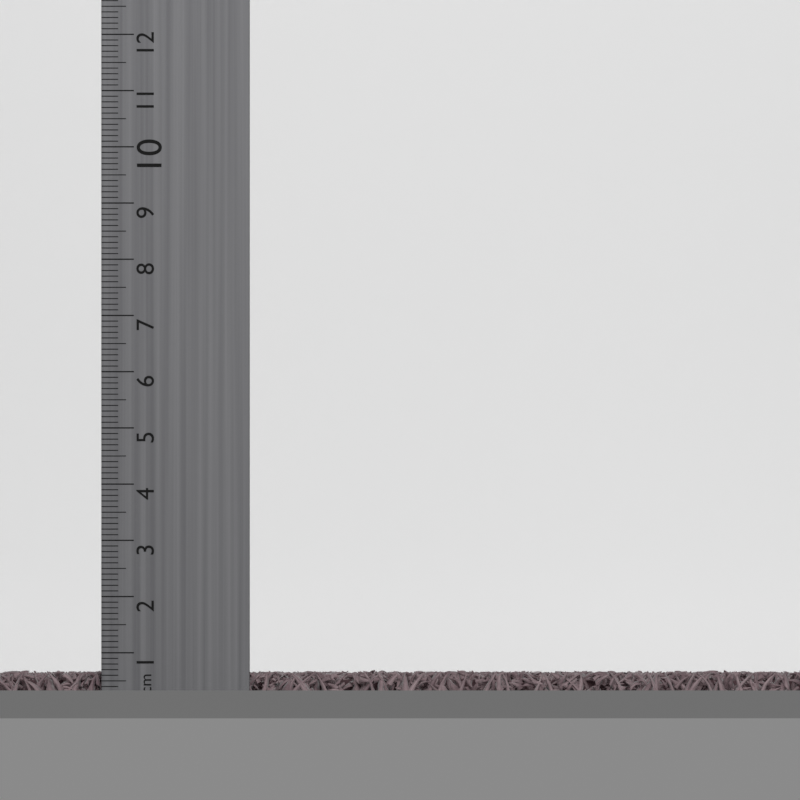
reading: 0.7 cm
